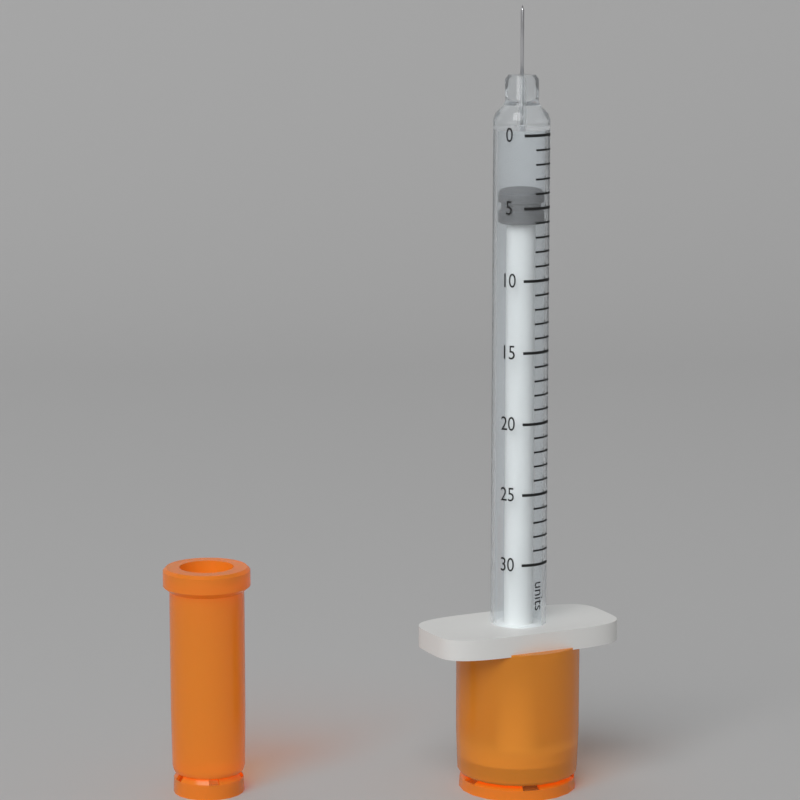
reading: 4 units
